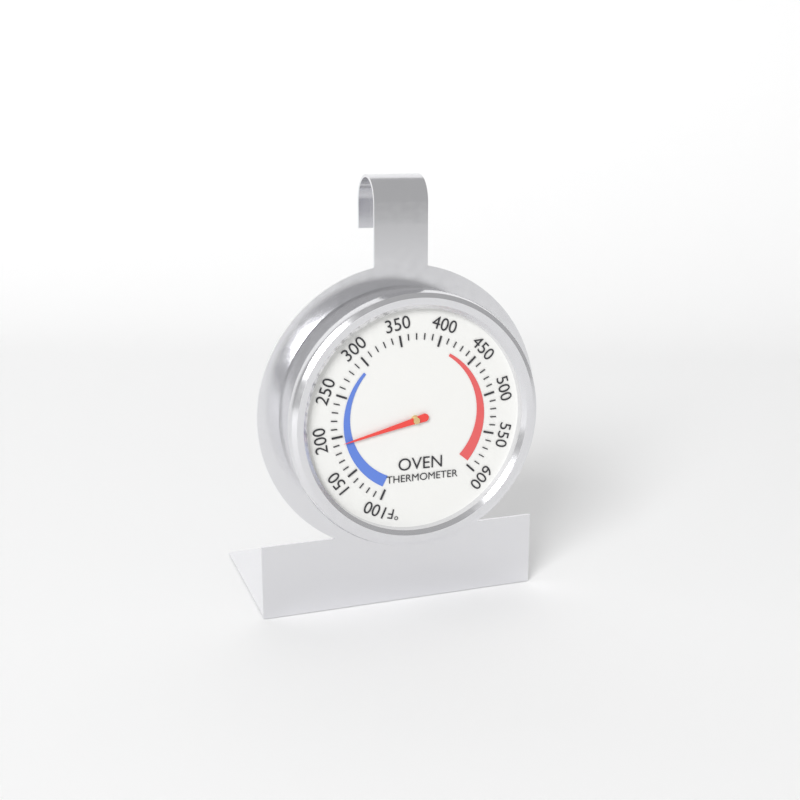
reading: 190 °F
